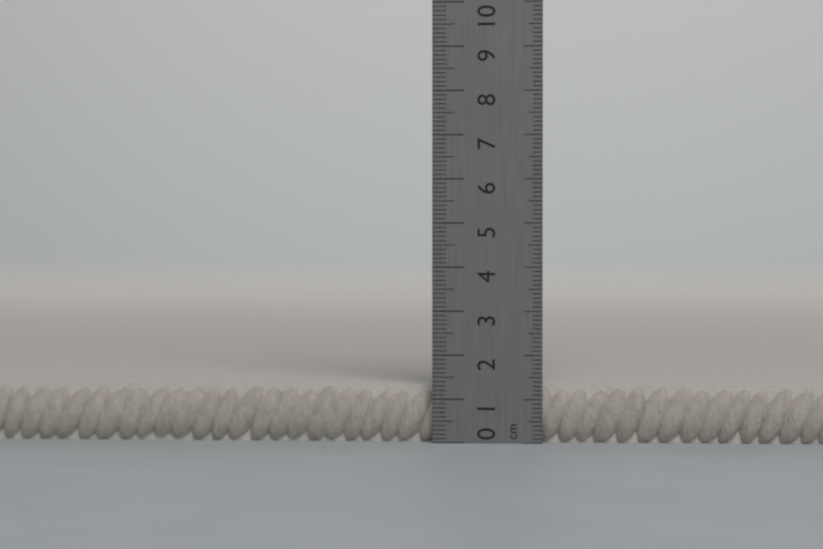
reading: 1.3 cm
